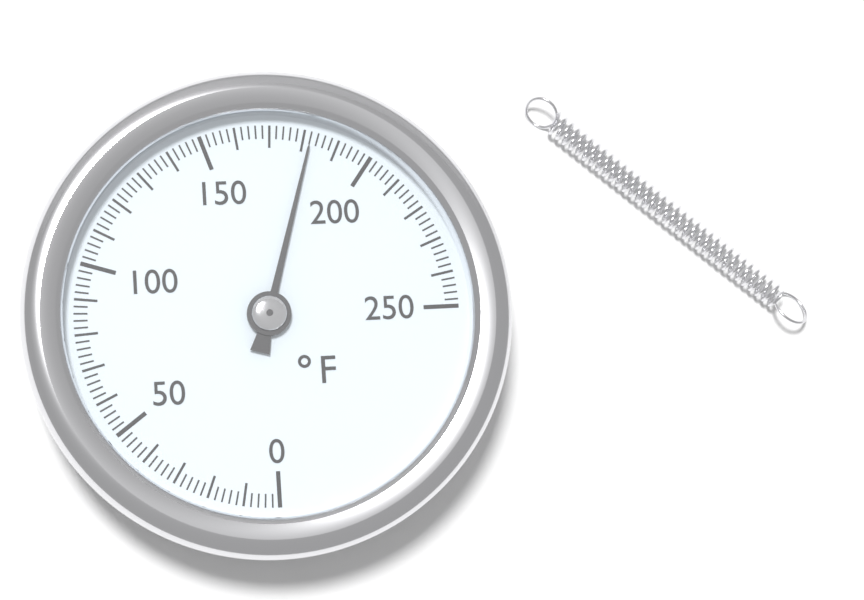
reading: 182 °F
